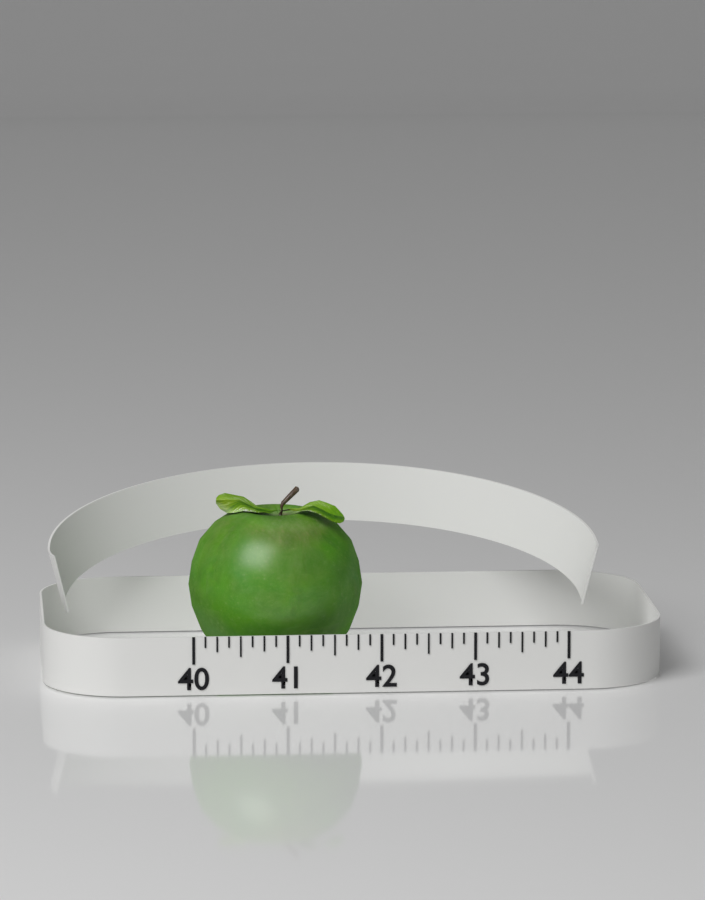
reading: 41.875 (no unit)
